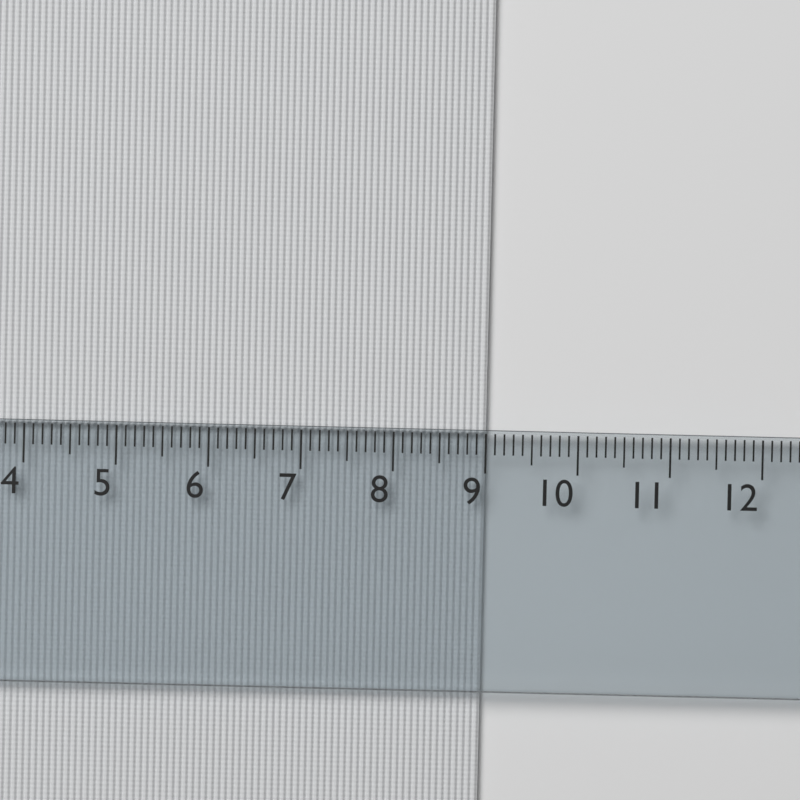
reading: 9.0 cm
